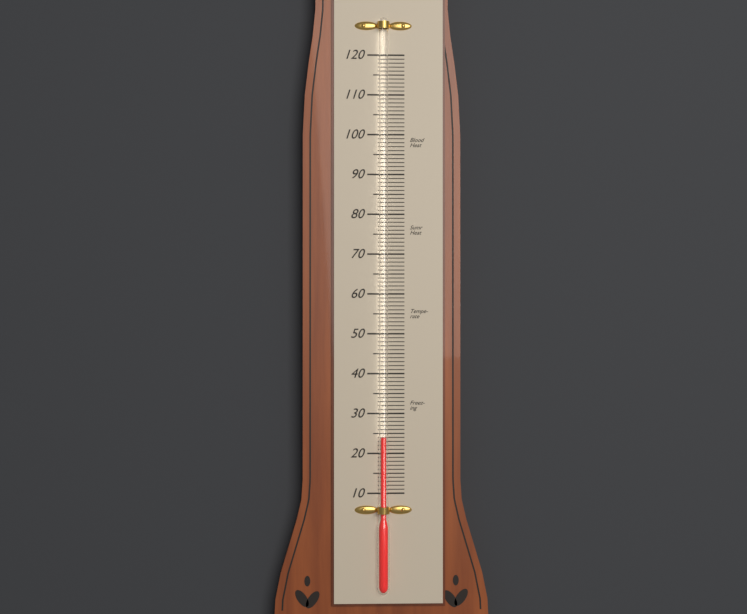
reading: 24 (no unit)
